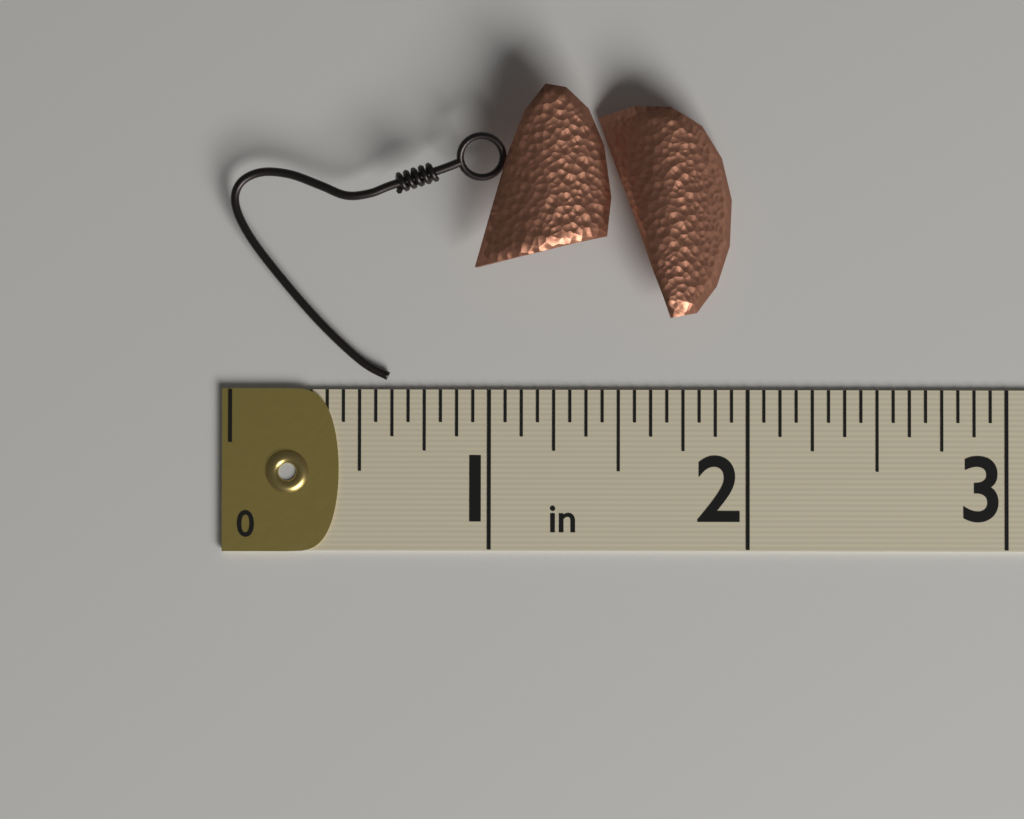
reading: 1.9375 in
